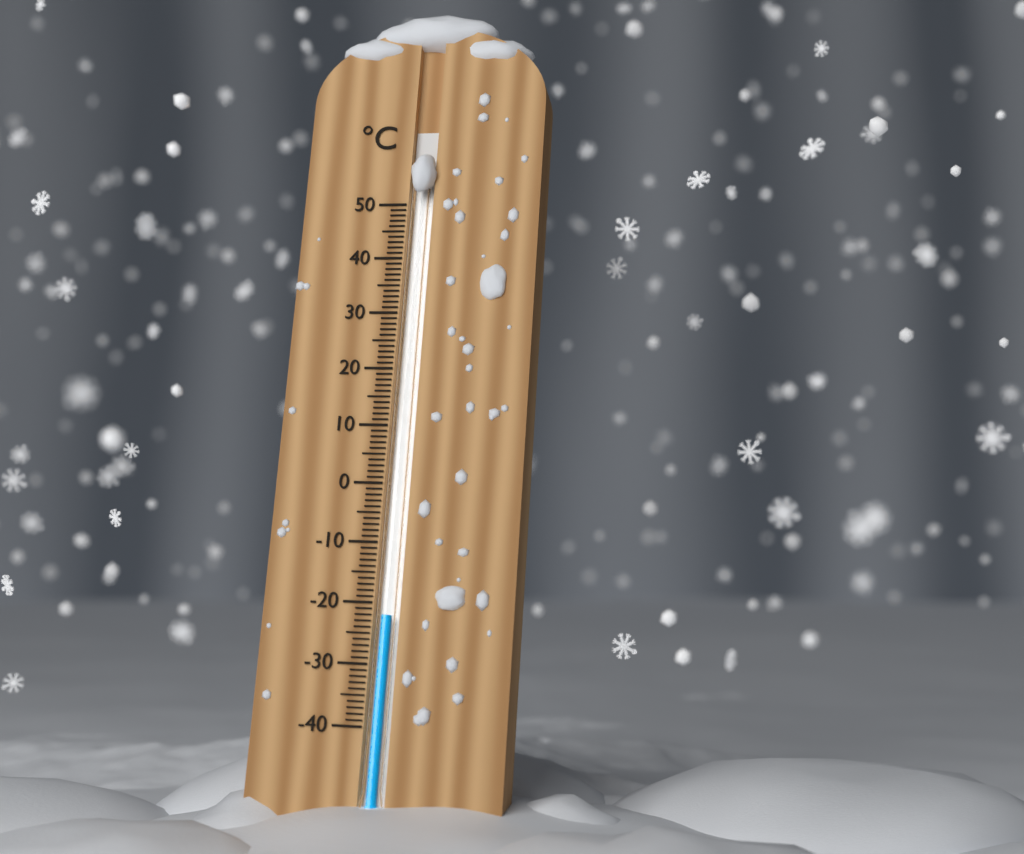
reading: -22 °C
